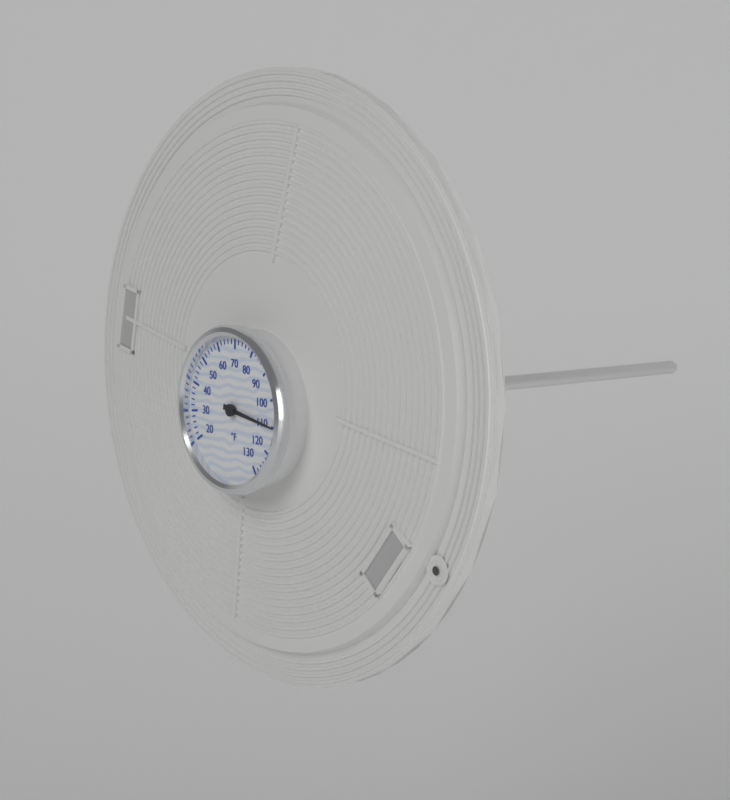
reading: 110 °F
